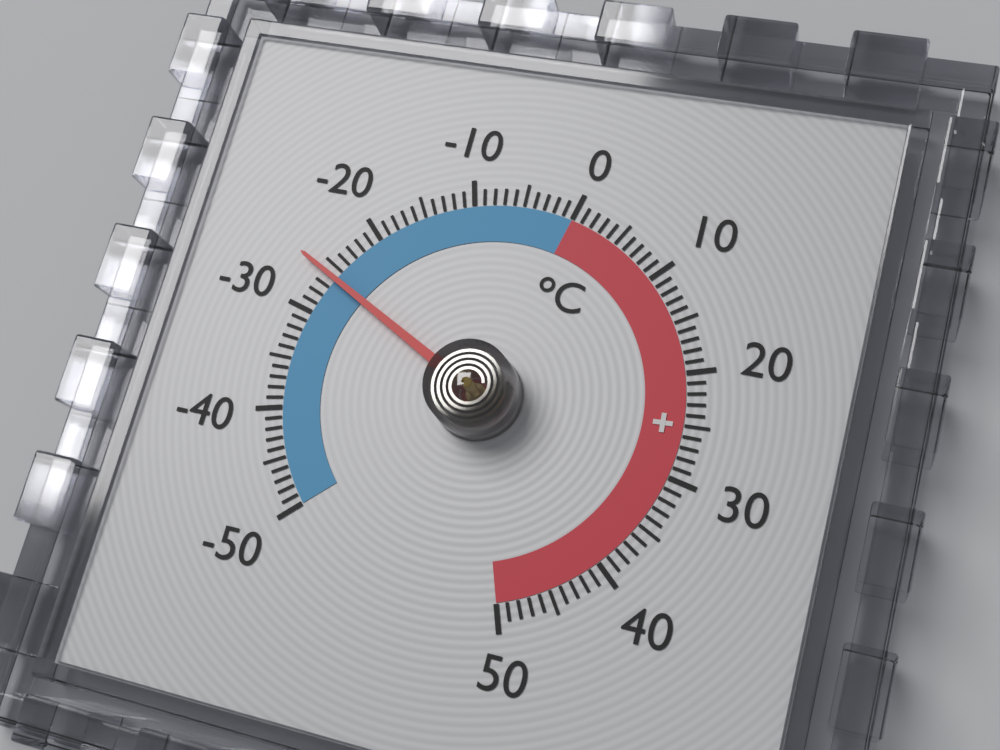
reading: -26 °C
